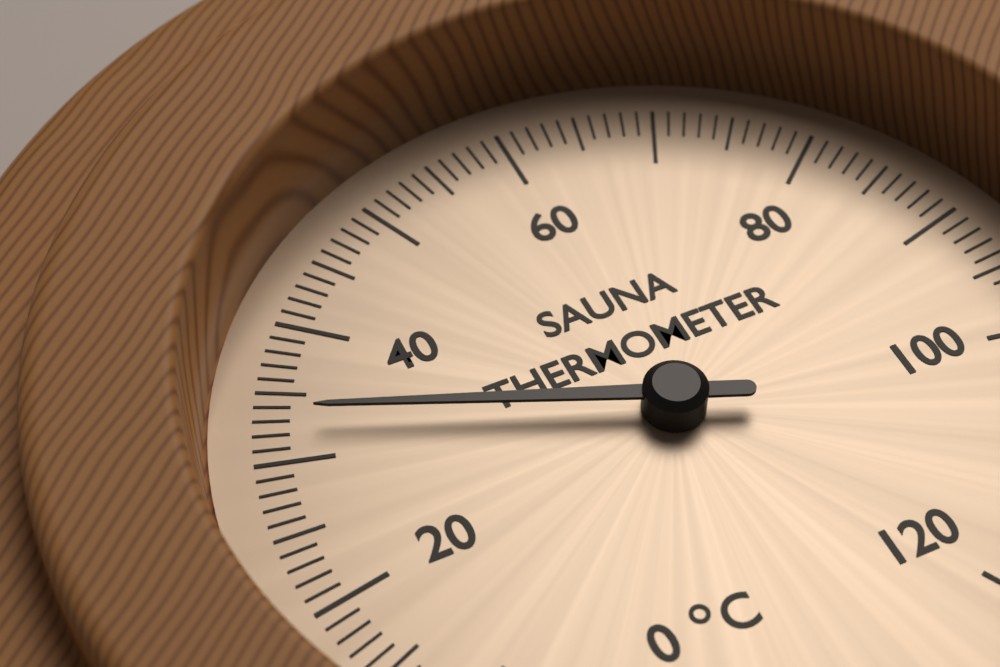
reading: 33 °C
